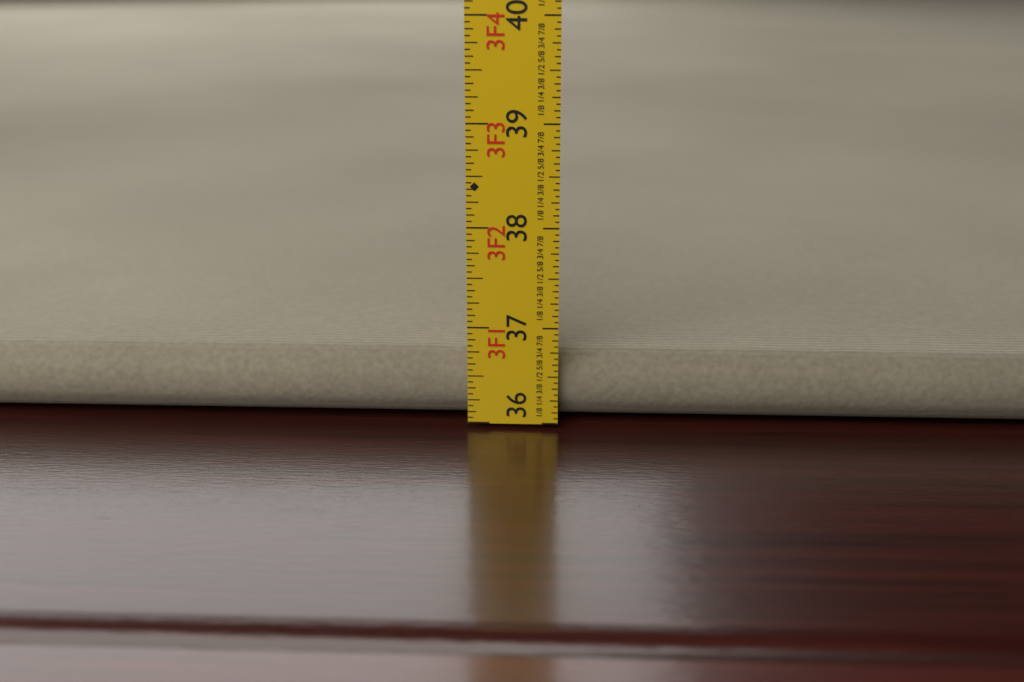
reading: 36.6875 in
